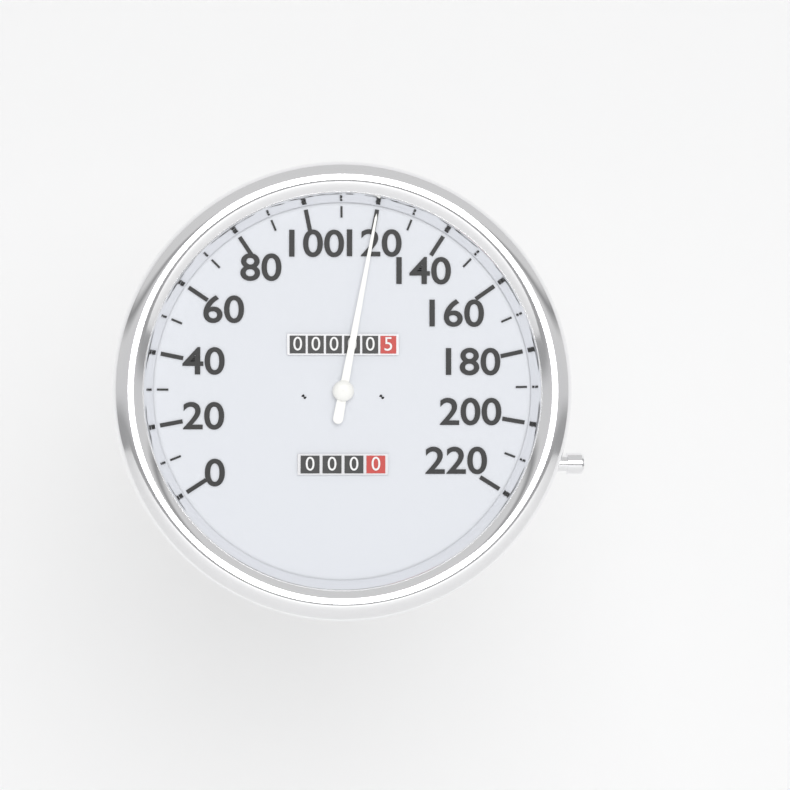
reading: 120 (no unit)
